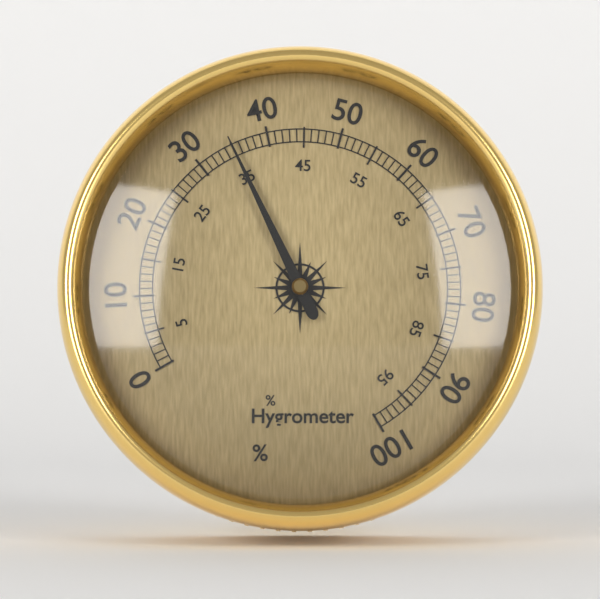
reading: 35 %
